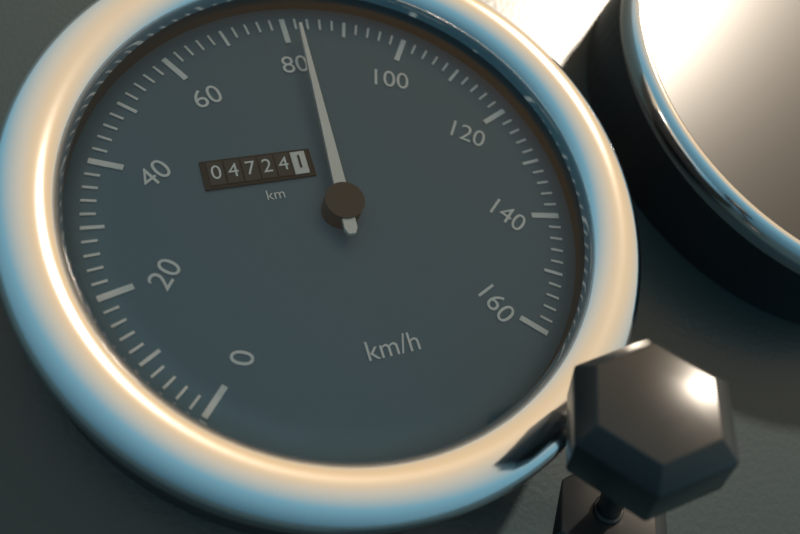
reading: 82 km/h
